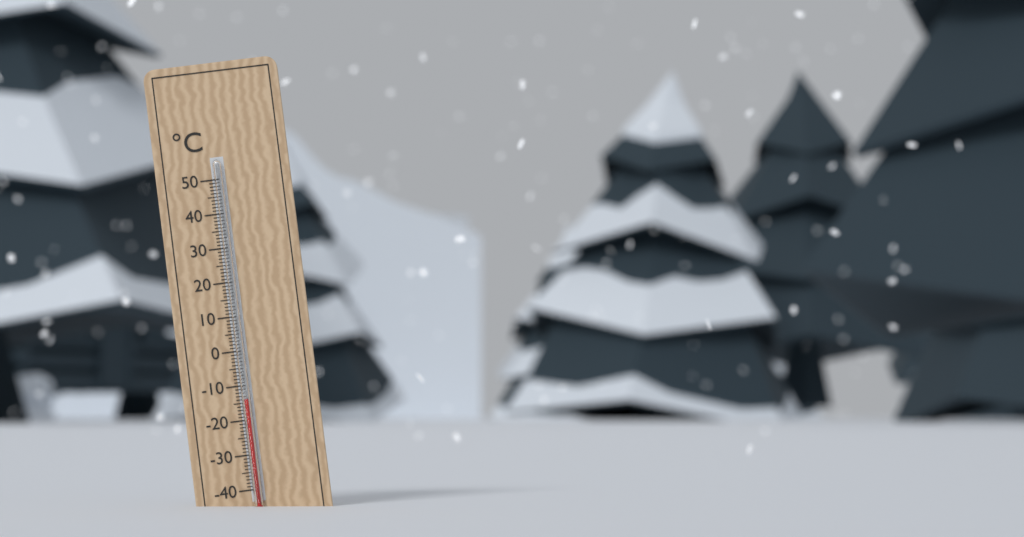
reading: -14 °C
